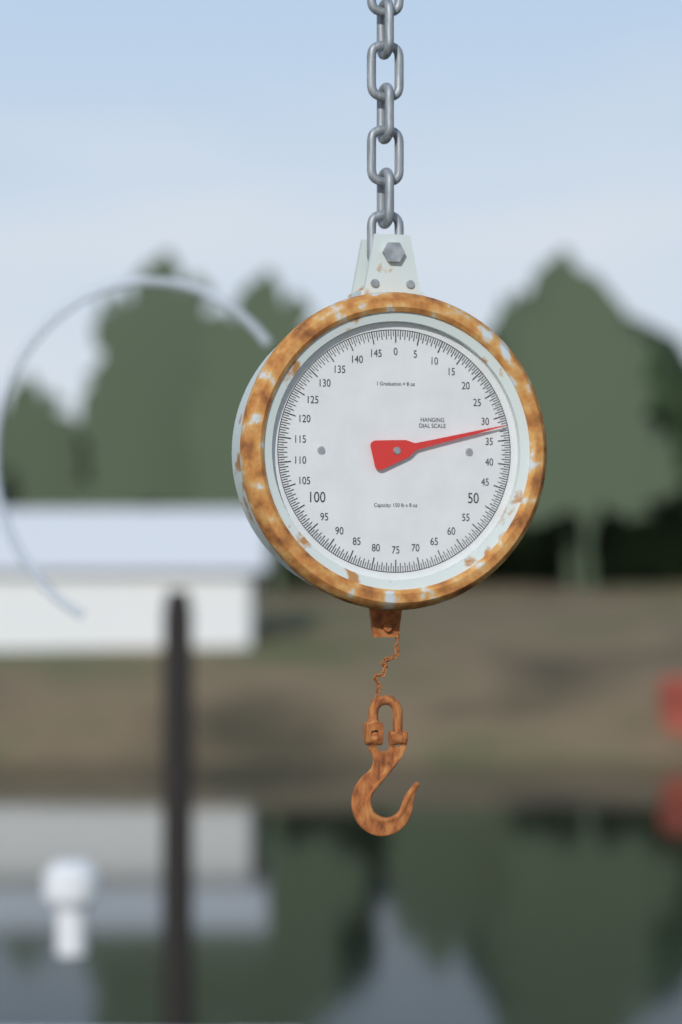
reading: 32.0 lb
